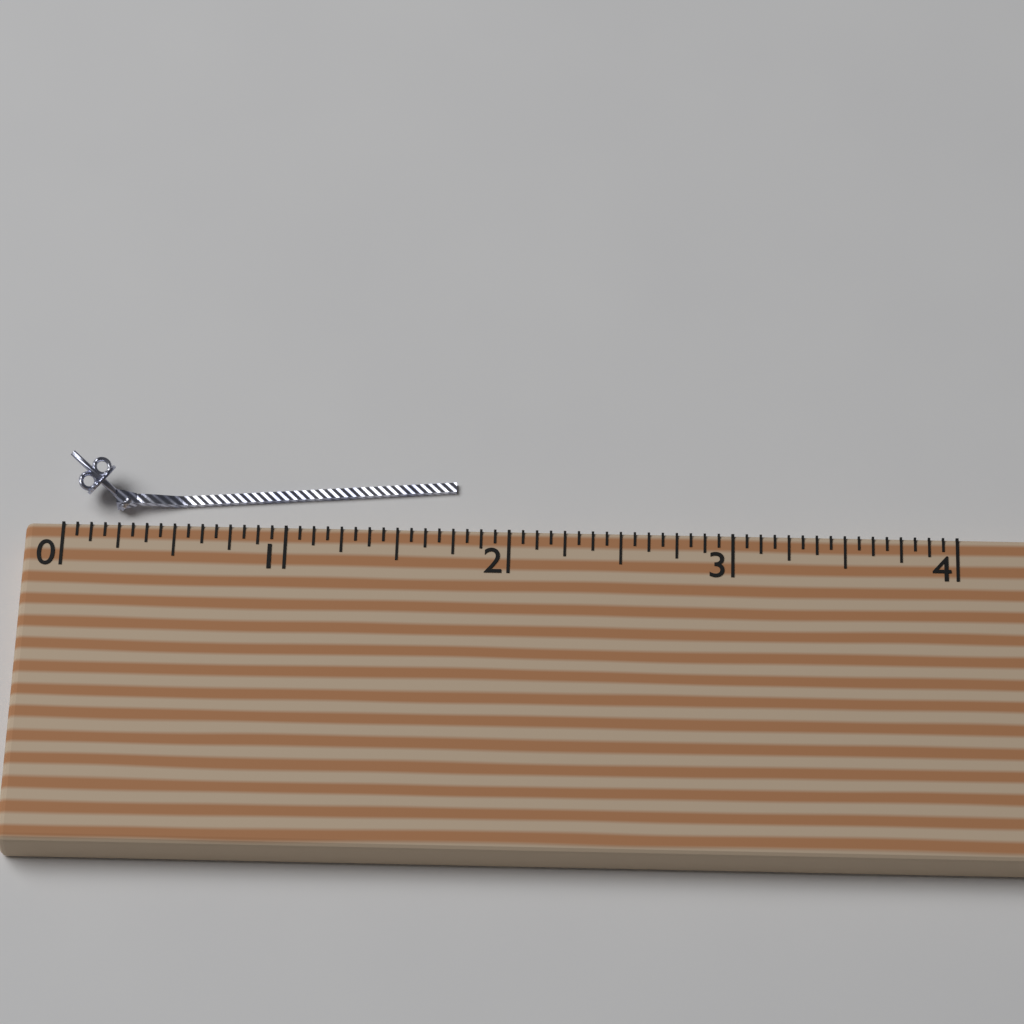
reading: 1.7500 (no unit)
